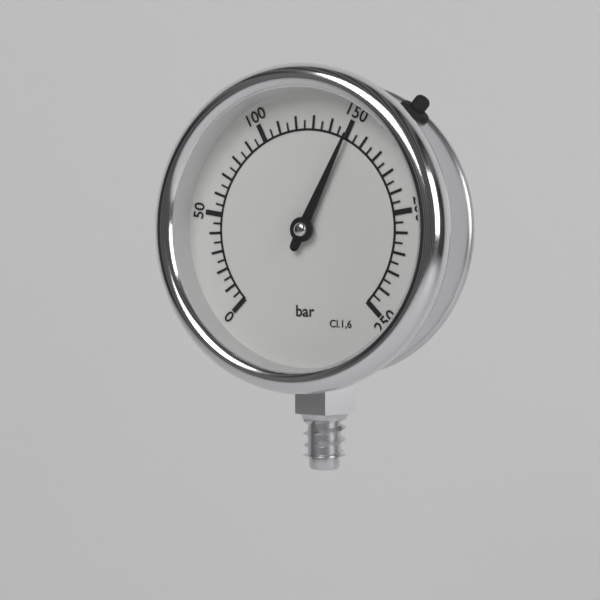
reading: 150 bar
